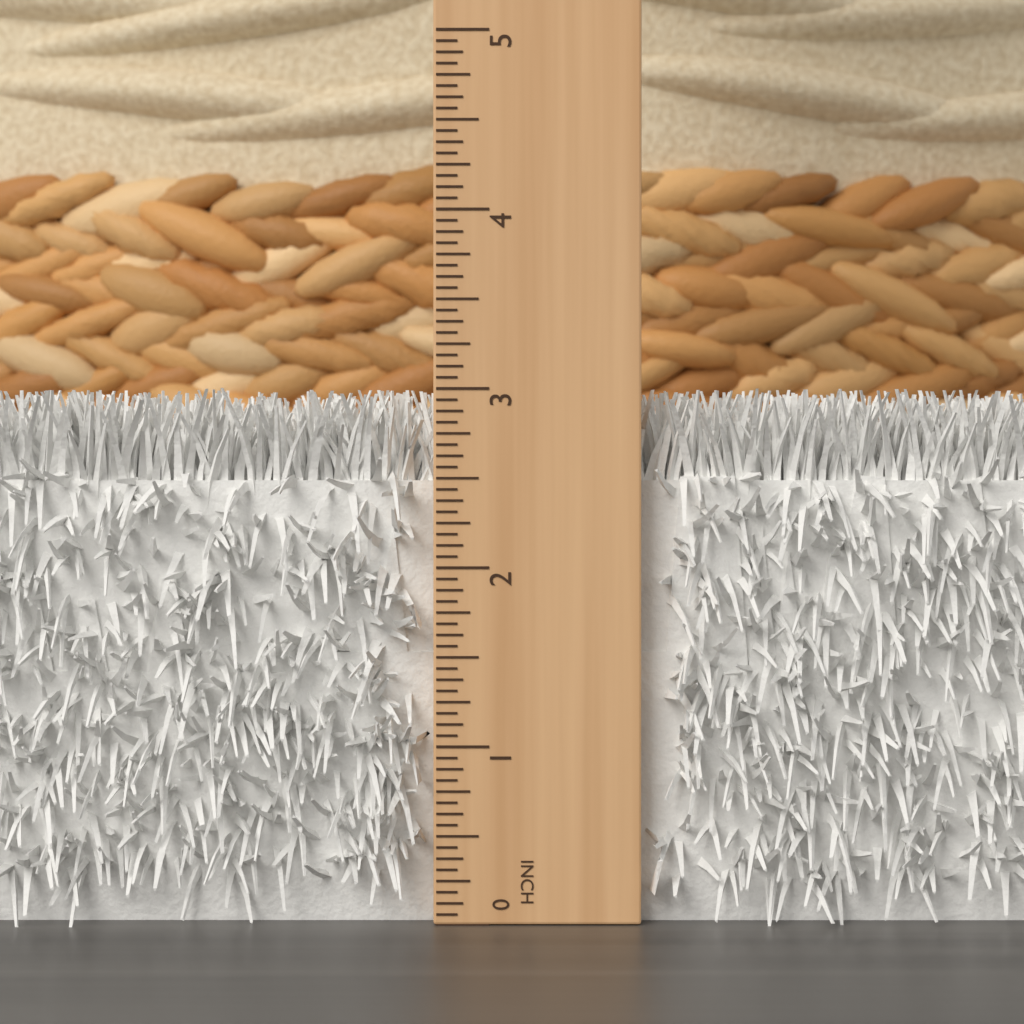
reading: 3.0000 in
